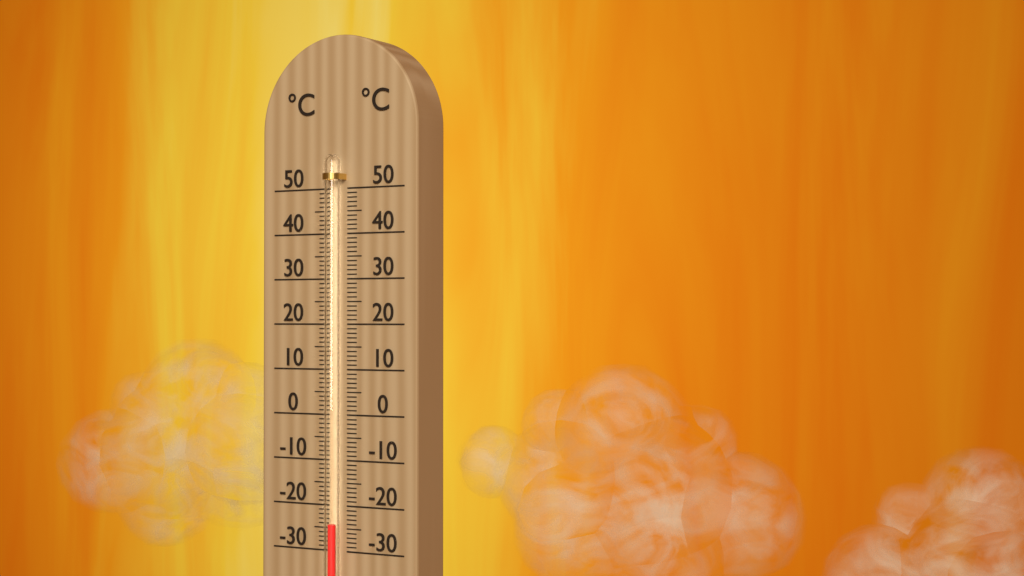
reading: -24 °C
